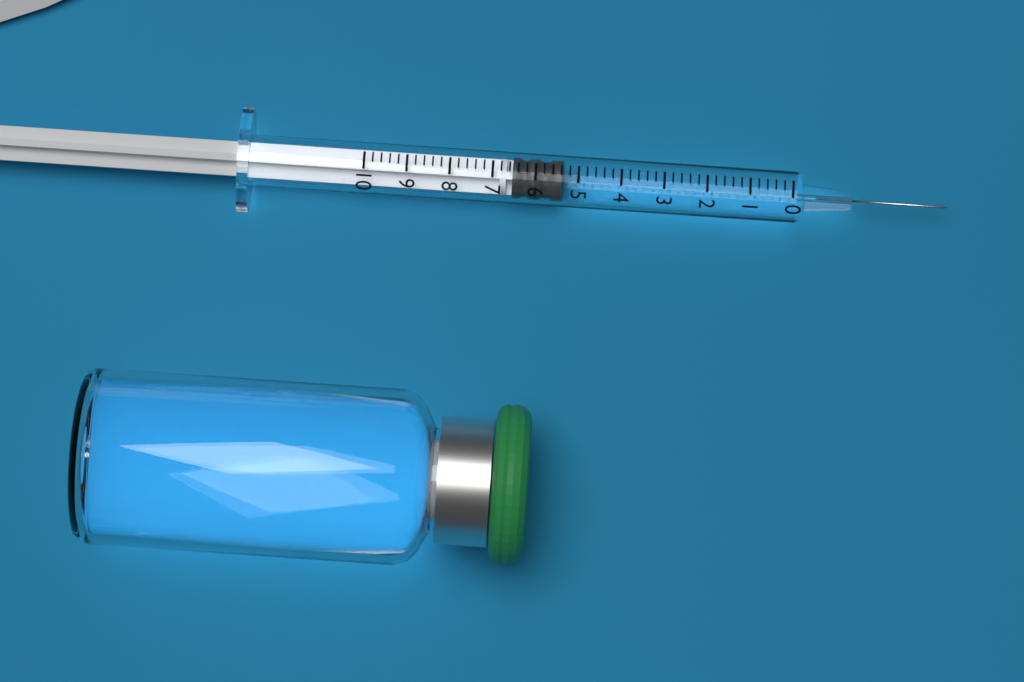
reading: 5.4 (no unit)
